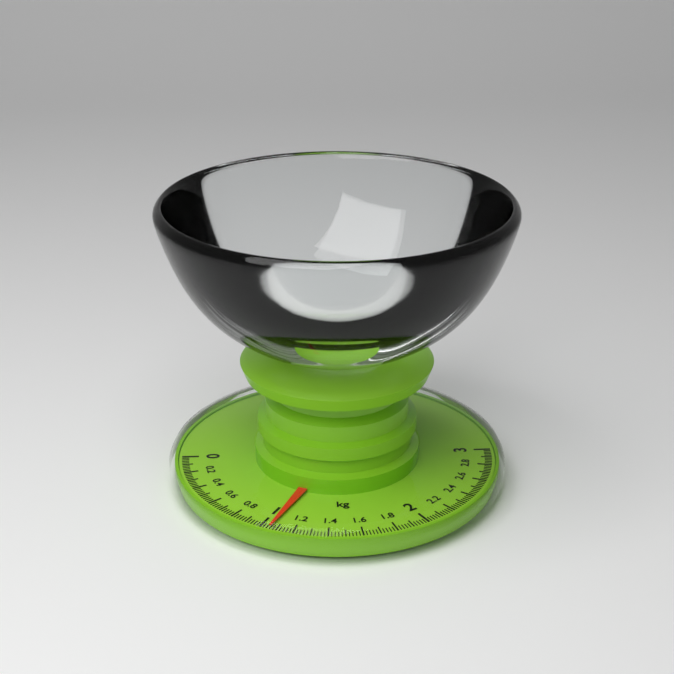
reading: 1.06 kg
